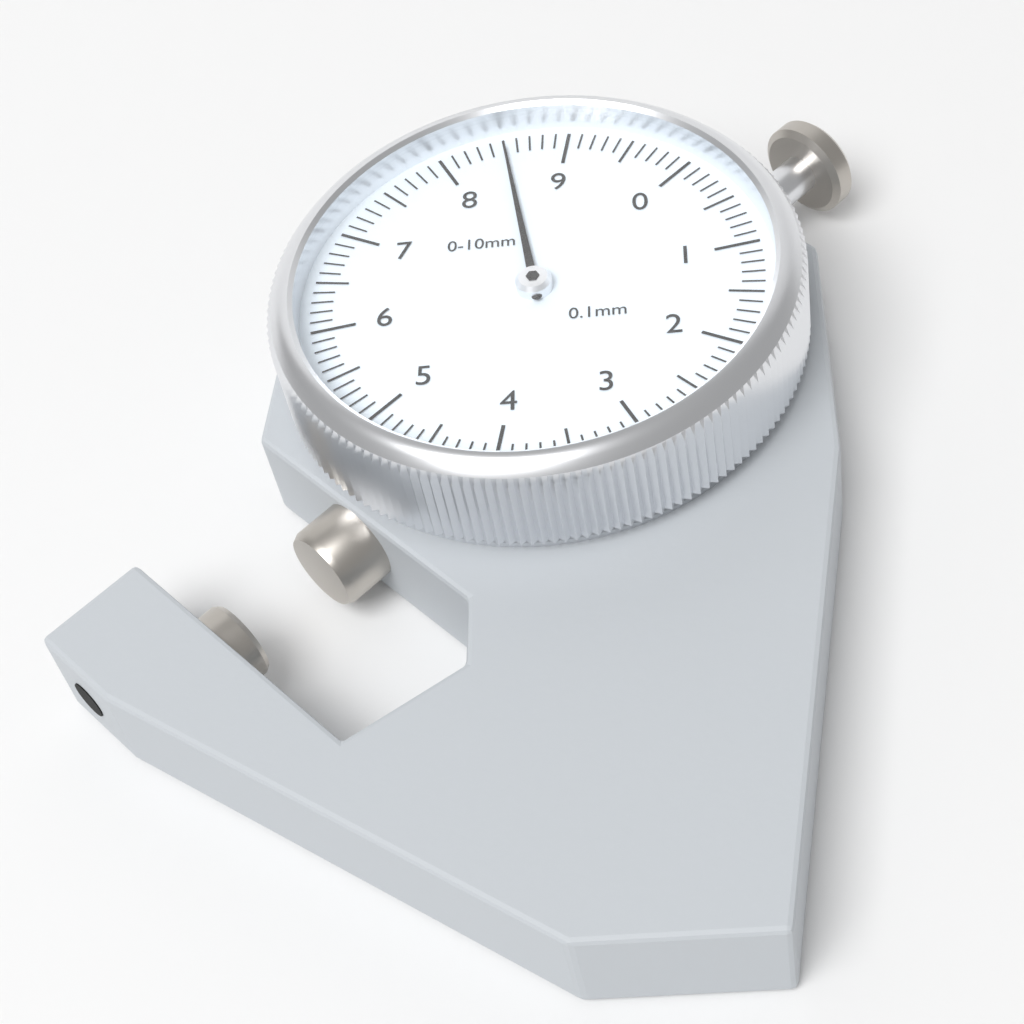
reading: 8.5 mm
